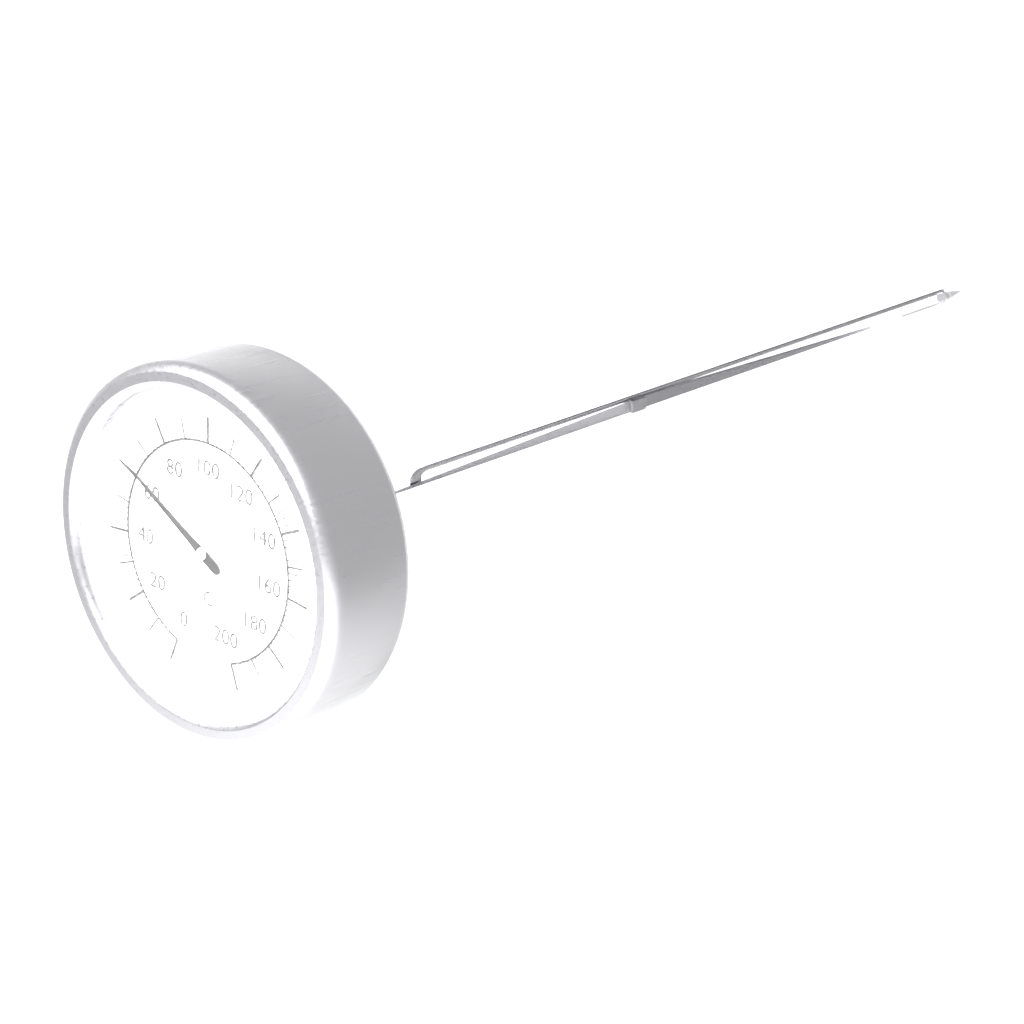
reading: 62 °C
